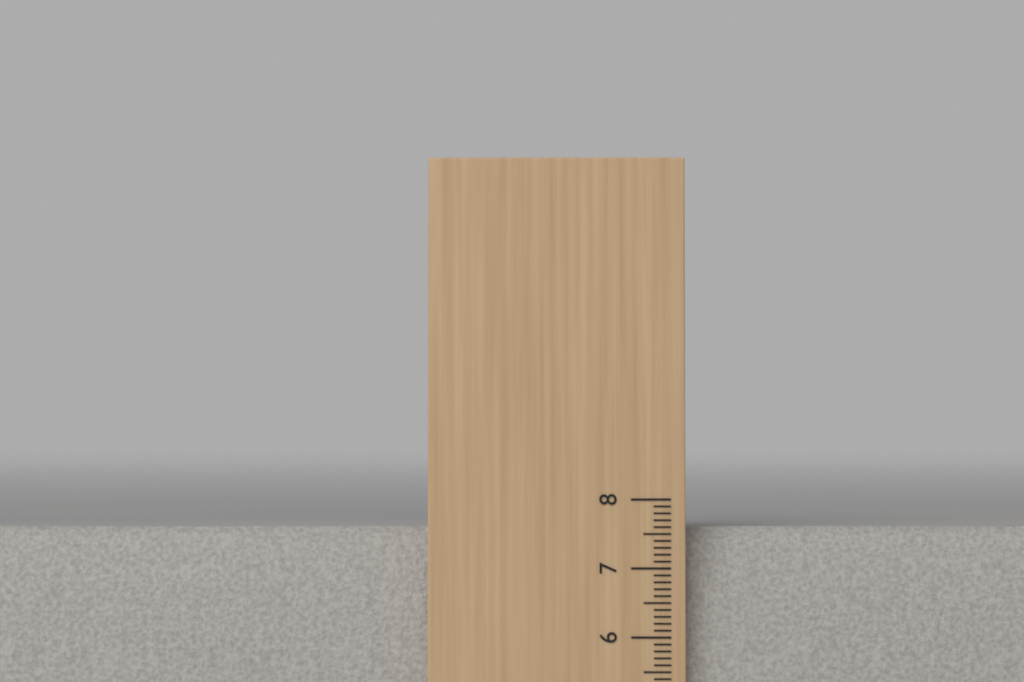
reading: 7.6 cm
